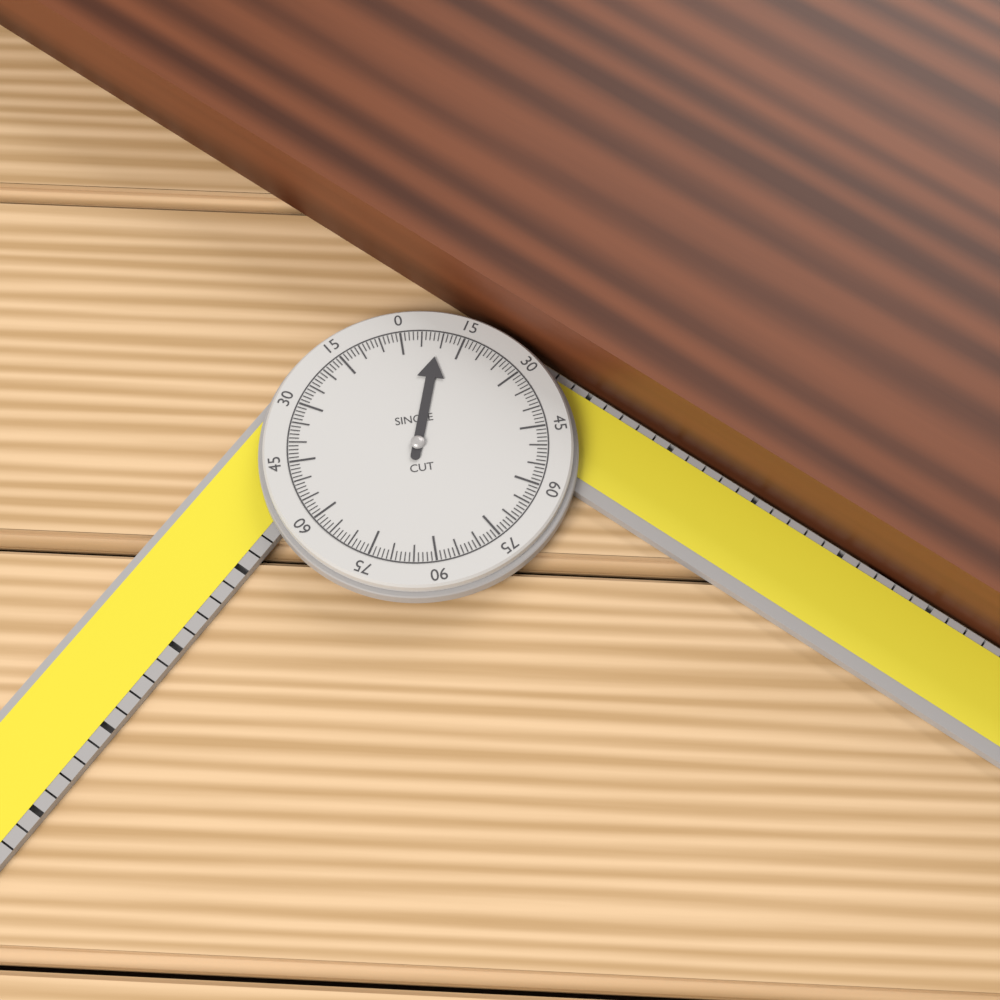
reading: 9 °
